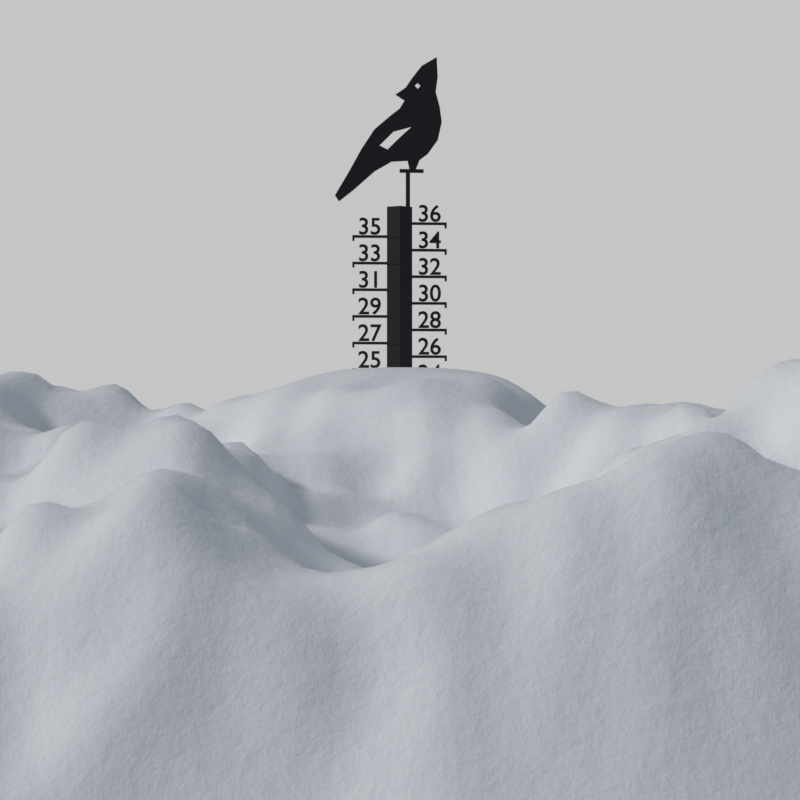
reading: 25 (no unit)
